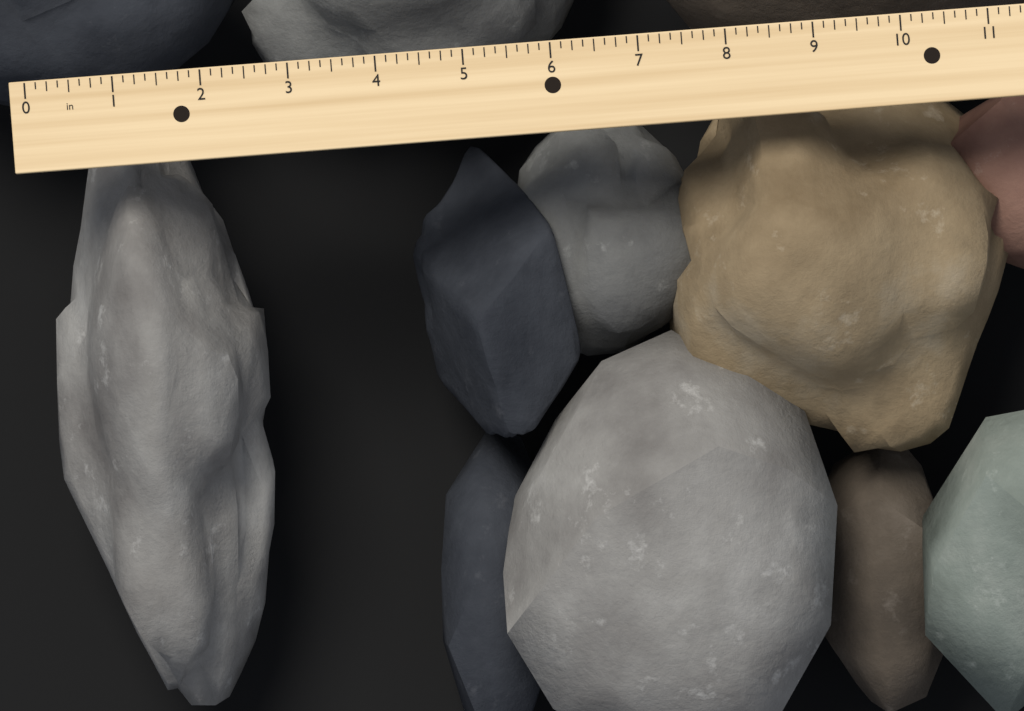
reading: 2.500 in
